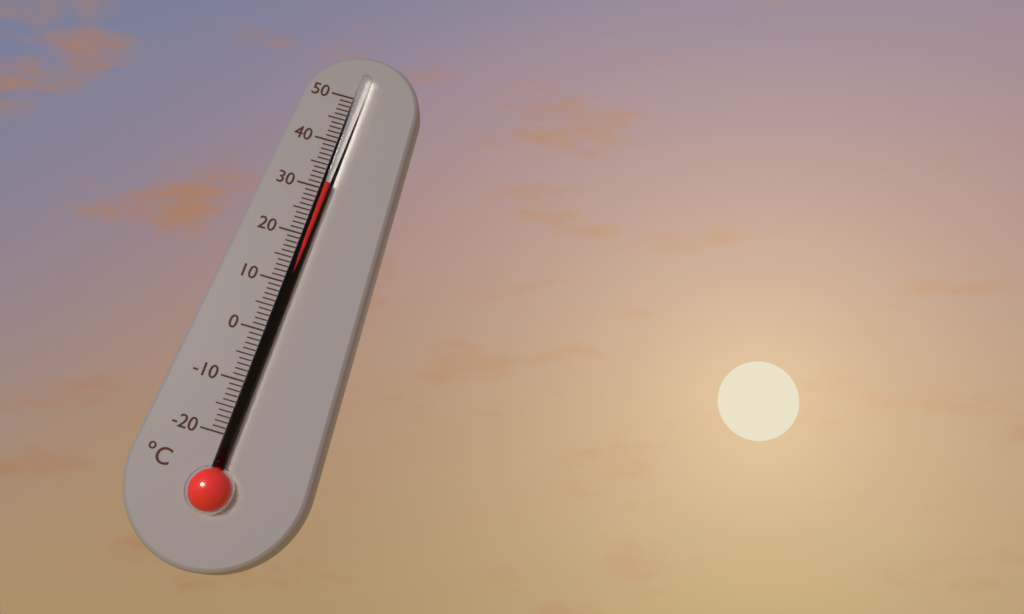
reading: 31 °C
